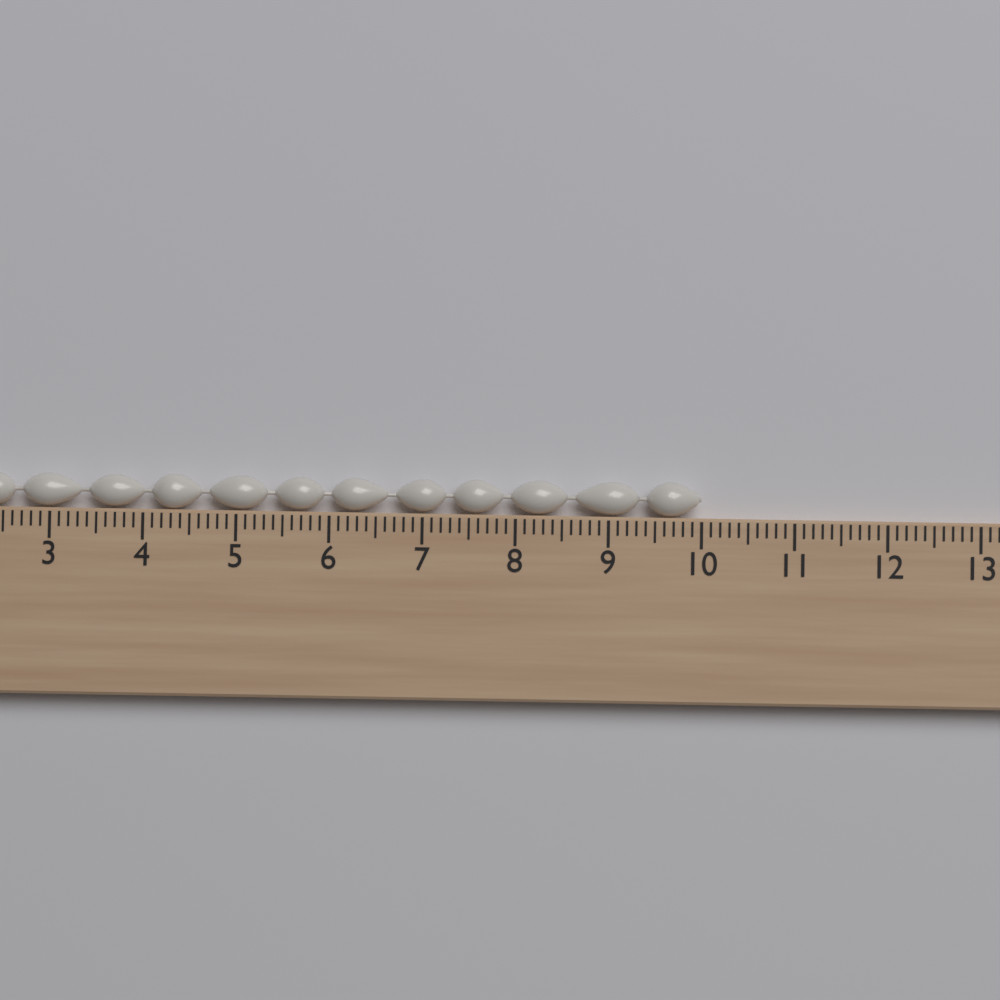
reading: 10.0 cm
